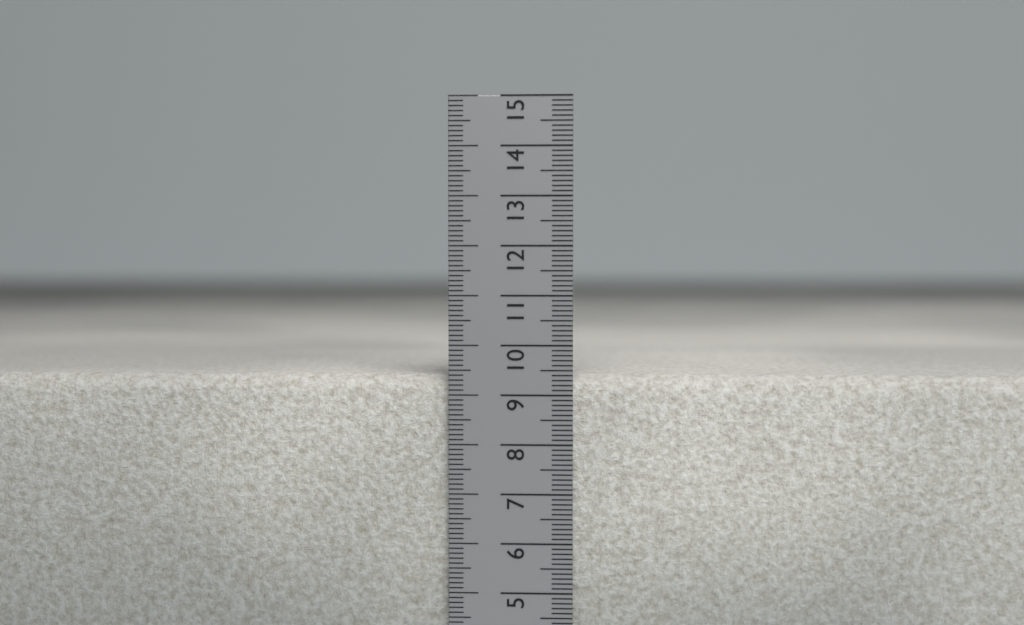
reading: 9.4 cm
